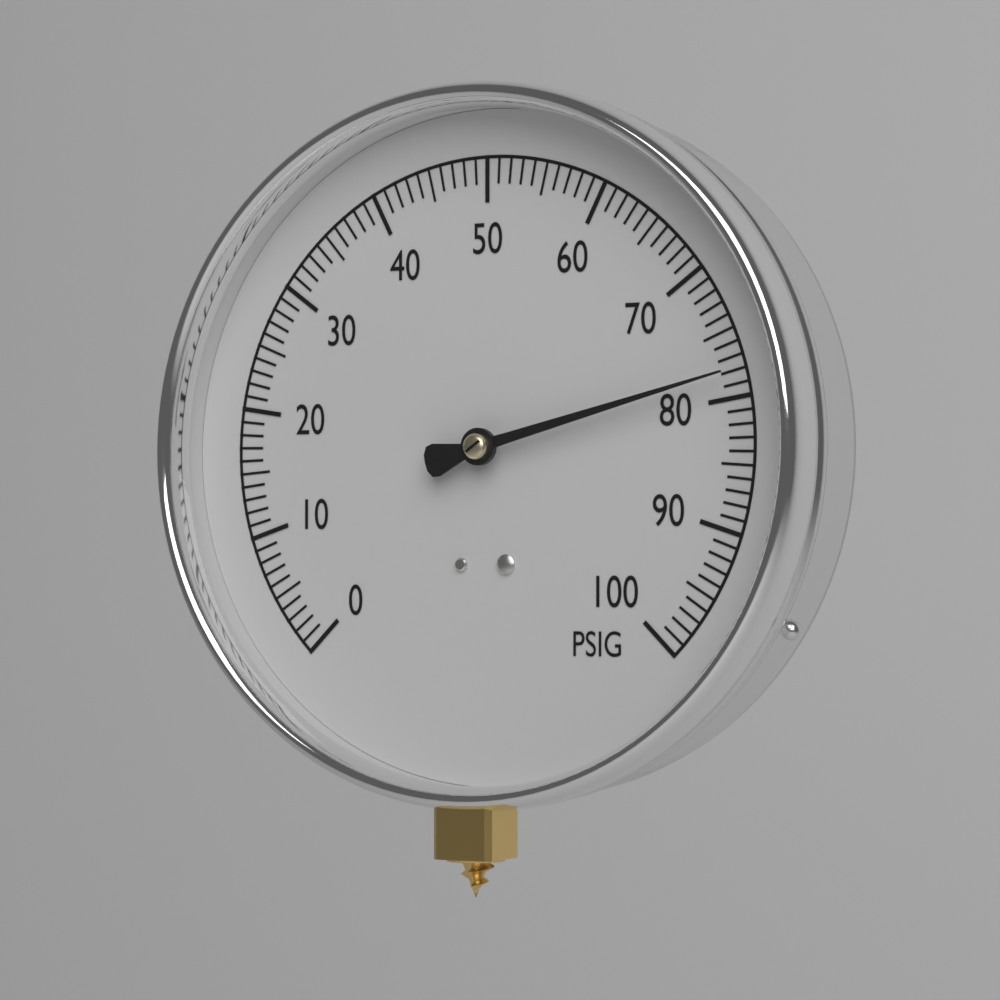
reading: 78 PSIG
